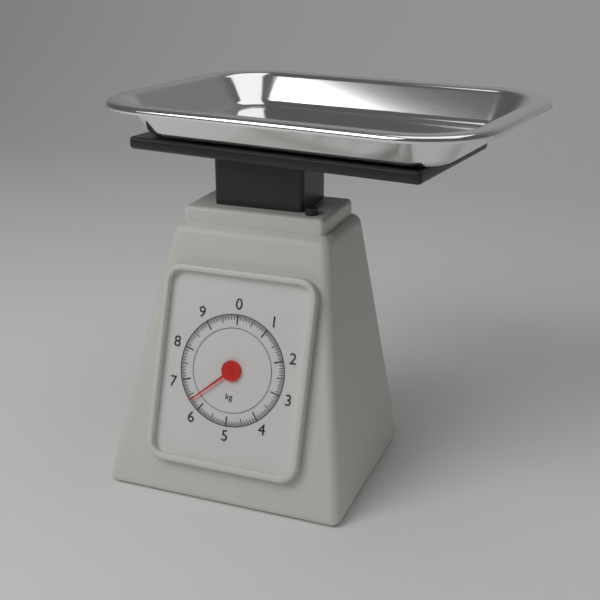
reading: 6.35 kg
